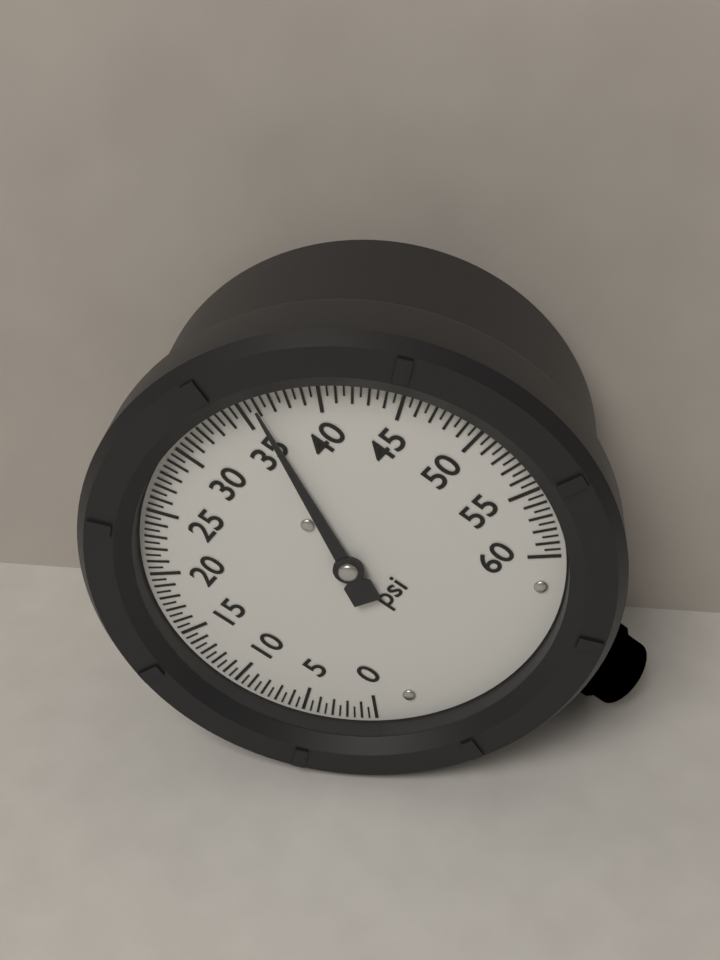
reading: 36.0 psi
